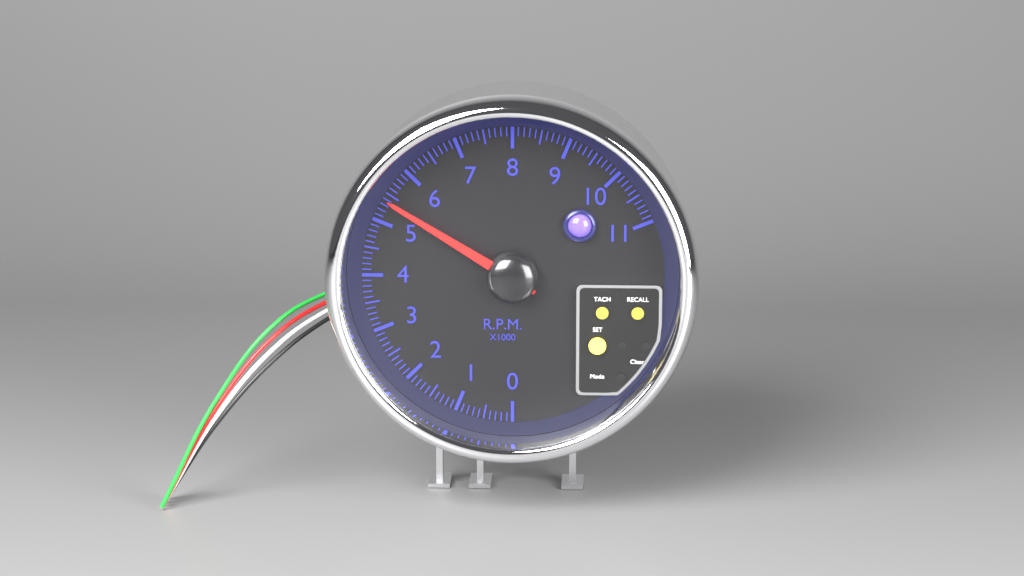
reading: 5.4 rpm x1000
